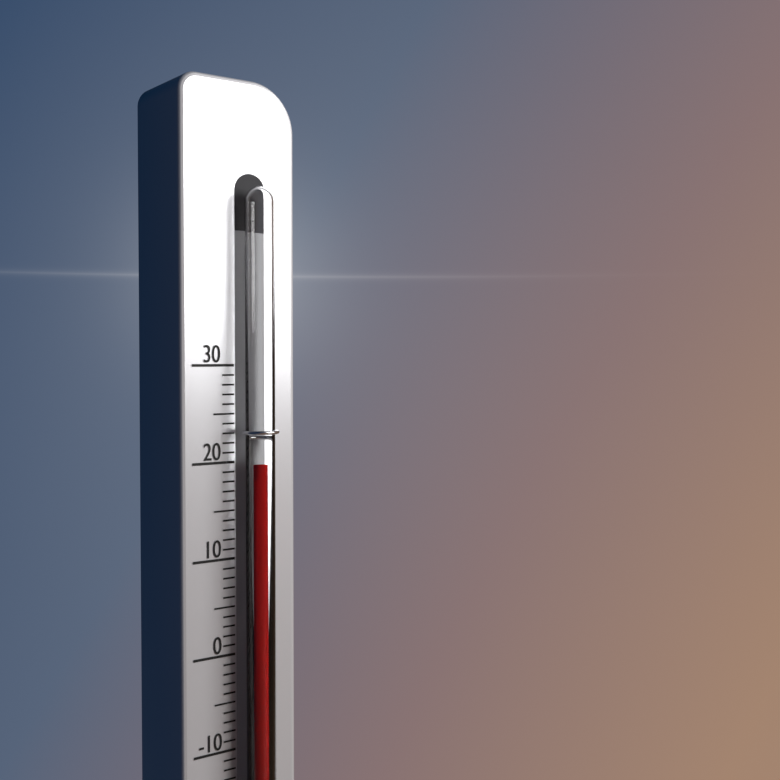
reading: 20 (no unit)
